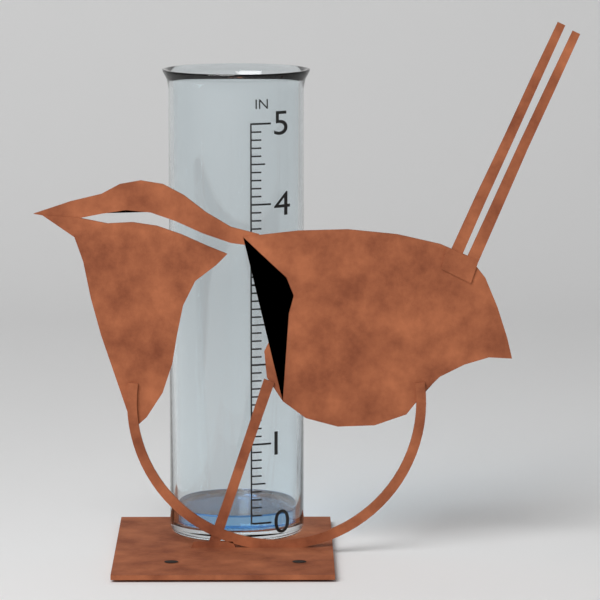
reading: 0.1 in
